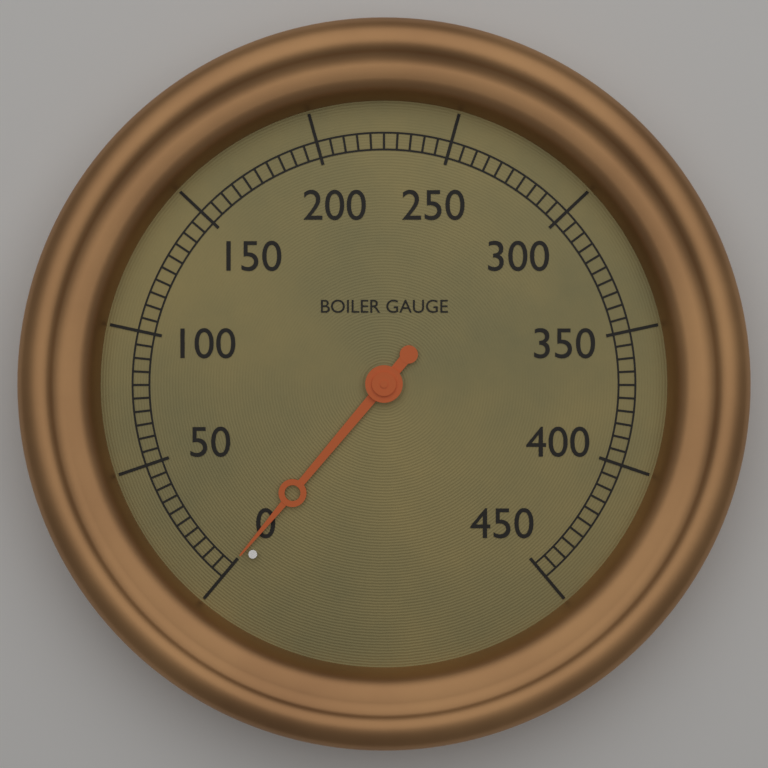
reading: 0 (no unit)
